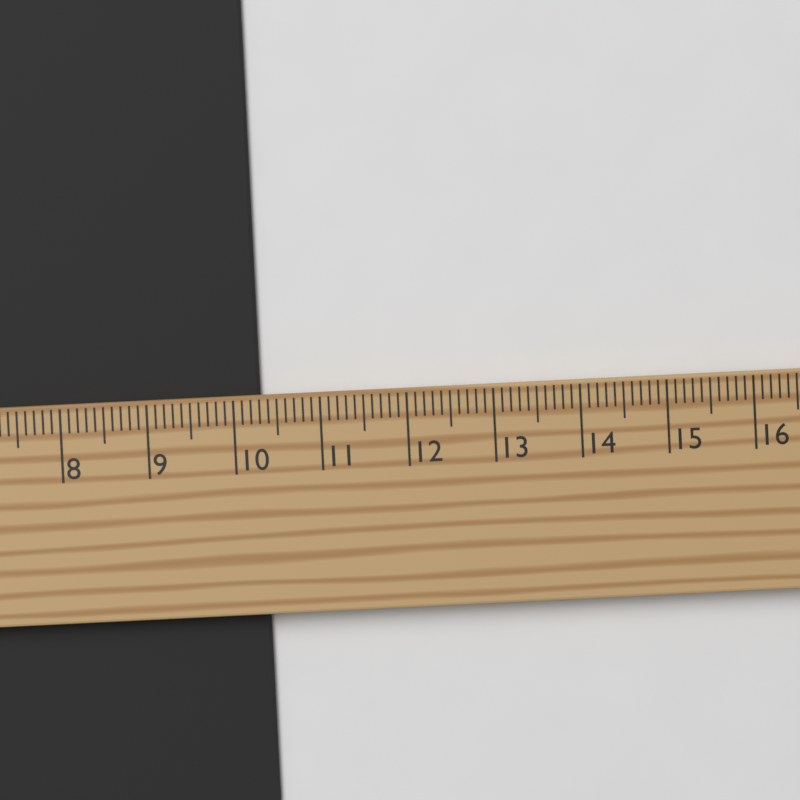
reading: 10.3 cm
